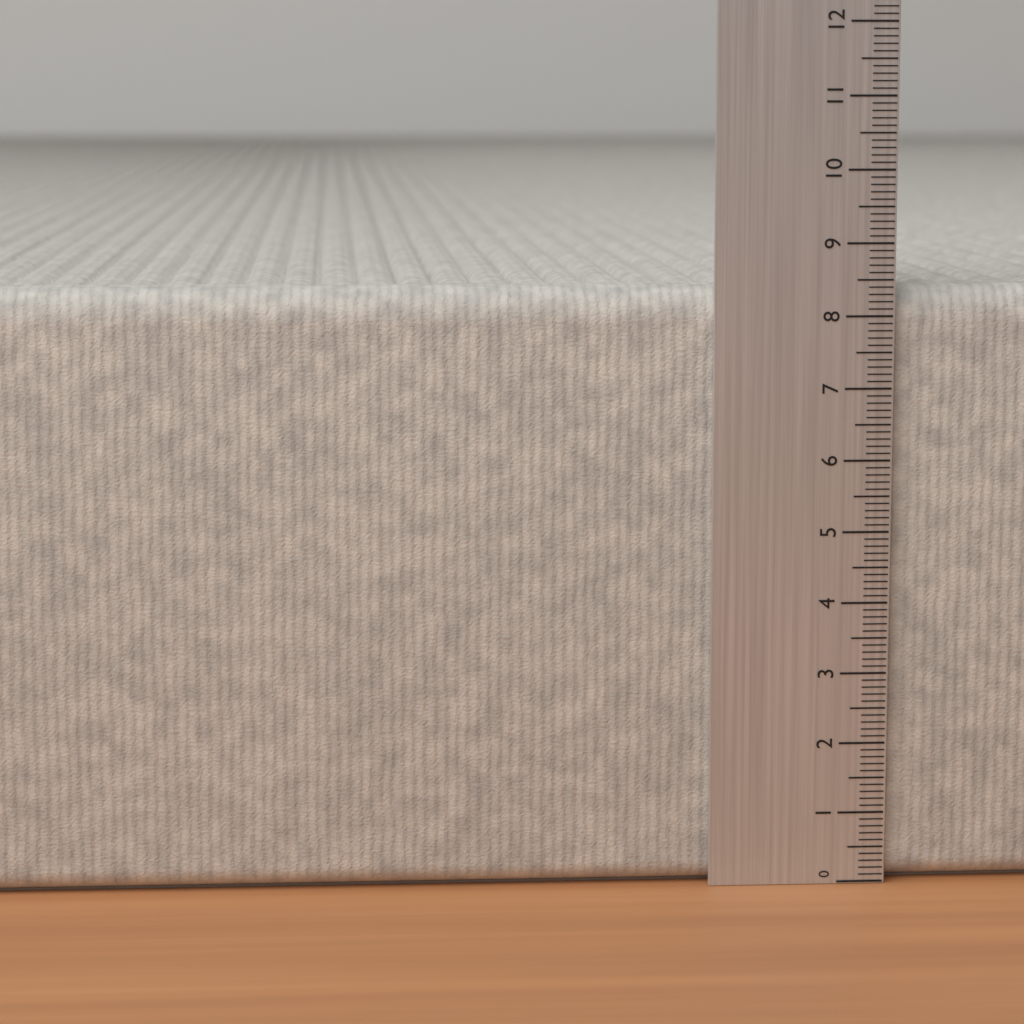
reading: 8.4 (no unit)
